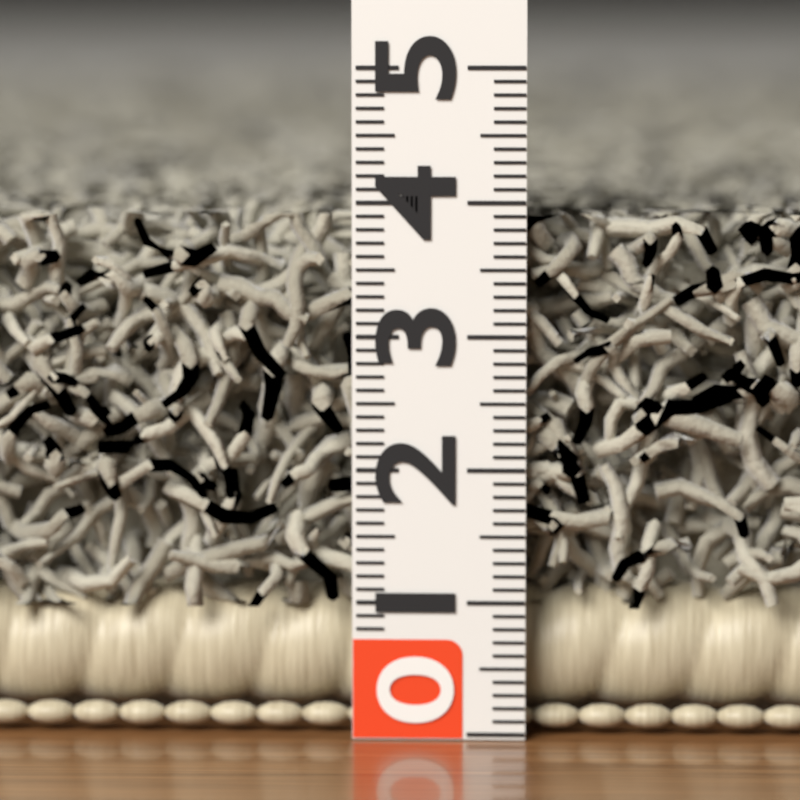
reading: 3.9 (no unit)
